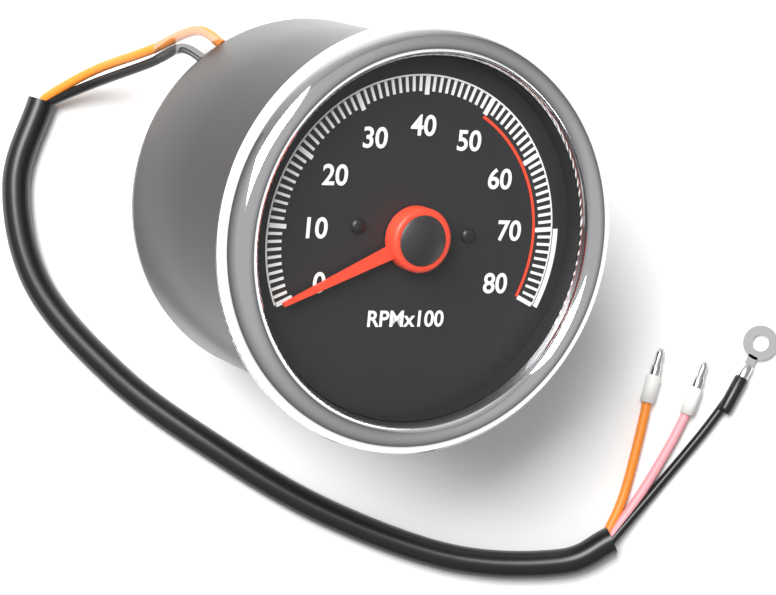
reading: 0 RPM
